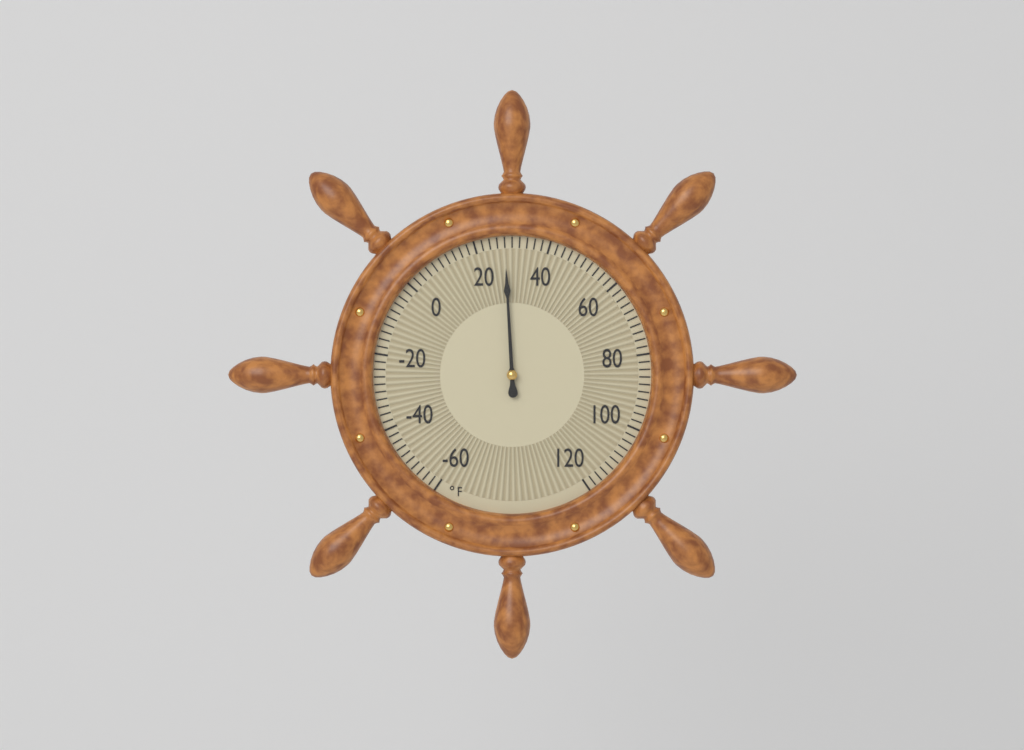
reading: 28 °F
